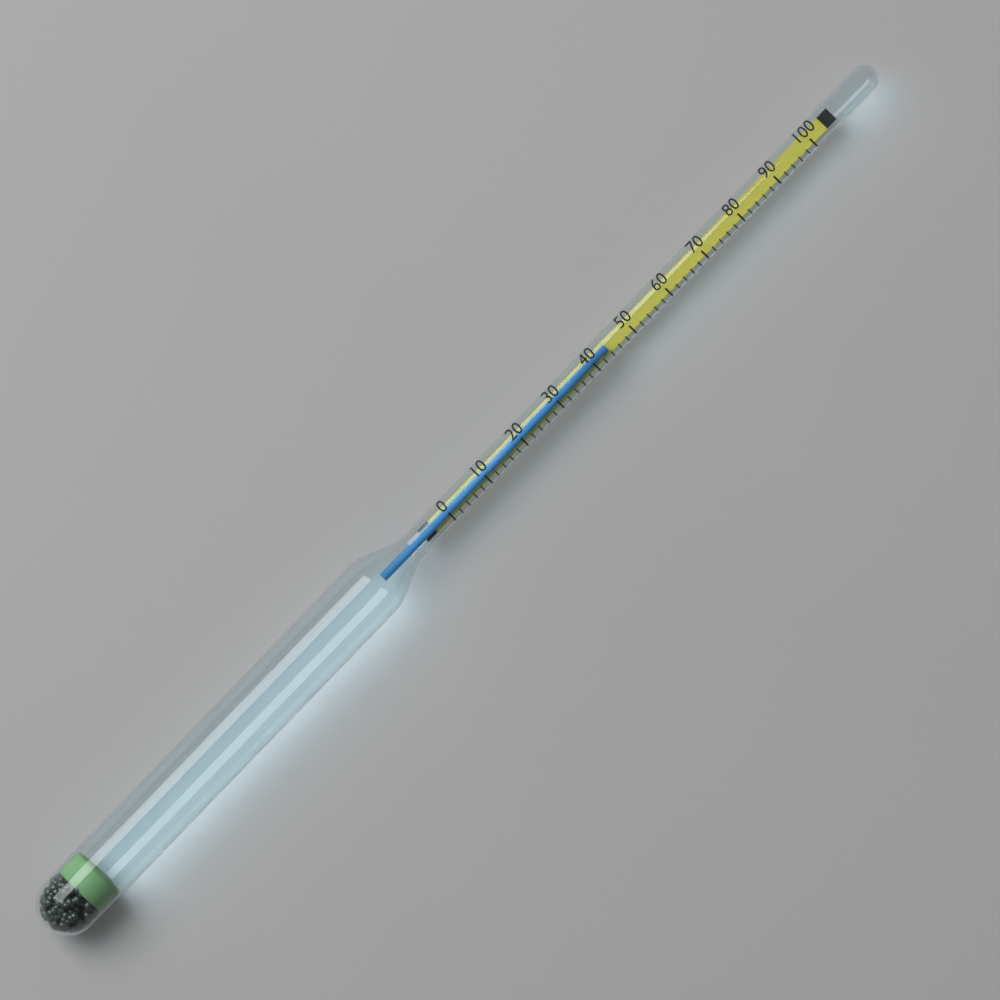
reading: 44 (no unit)
